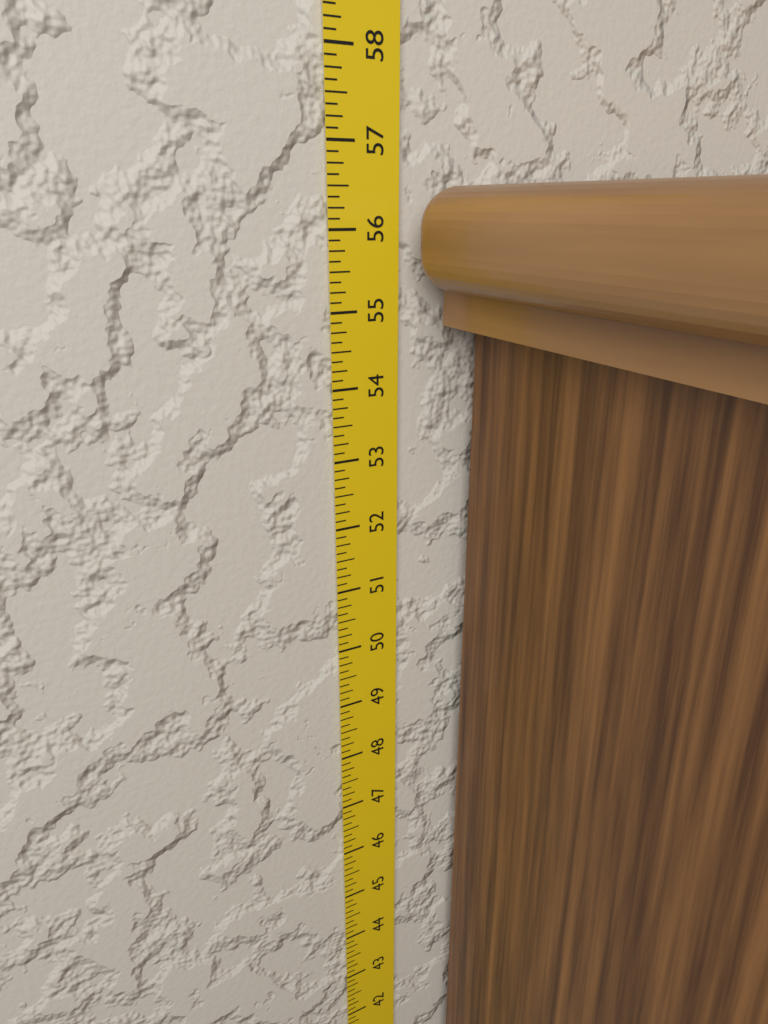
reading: 56.500 in
